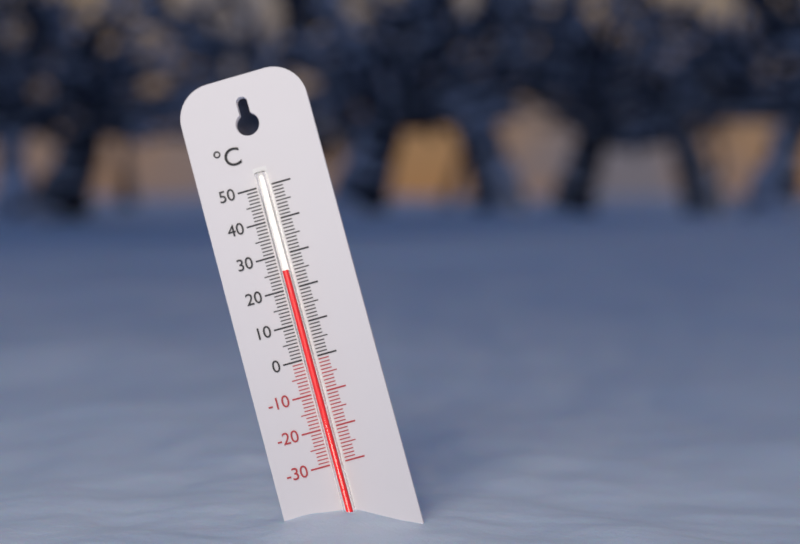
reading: 25 °C
